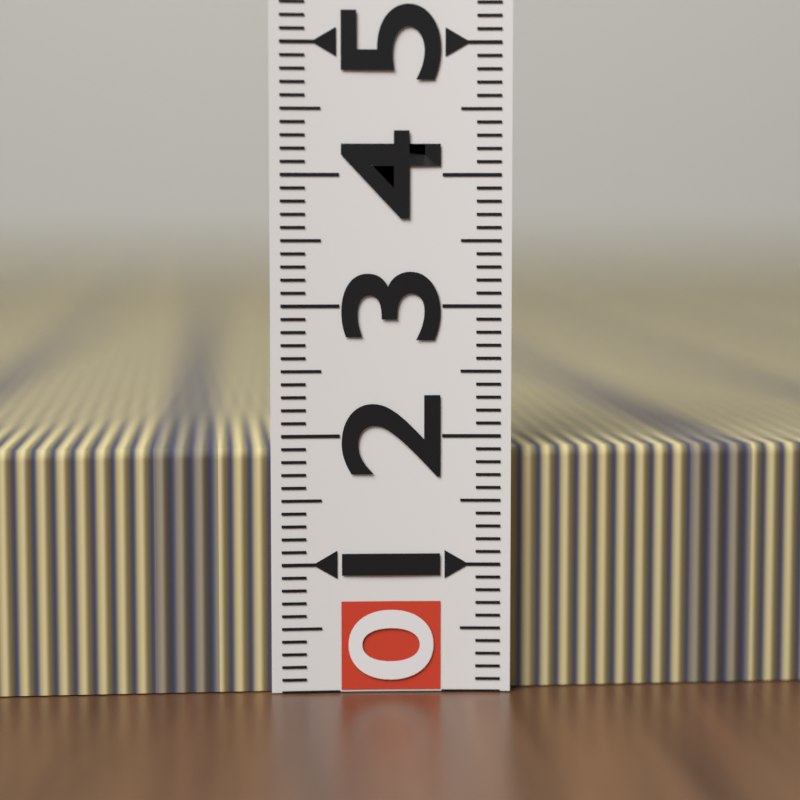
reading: 1.9 (no unit)
